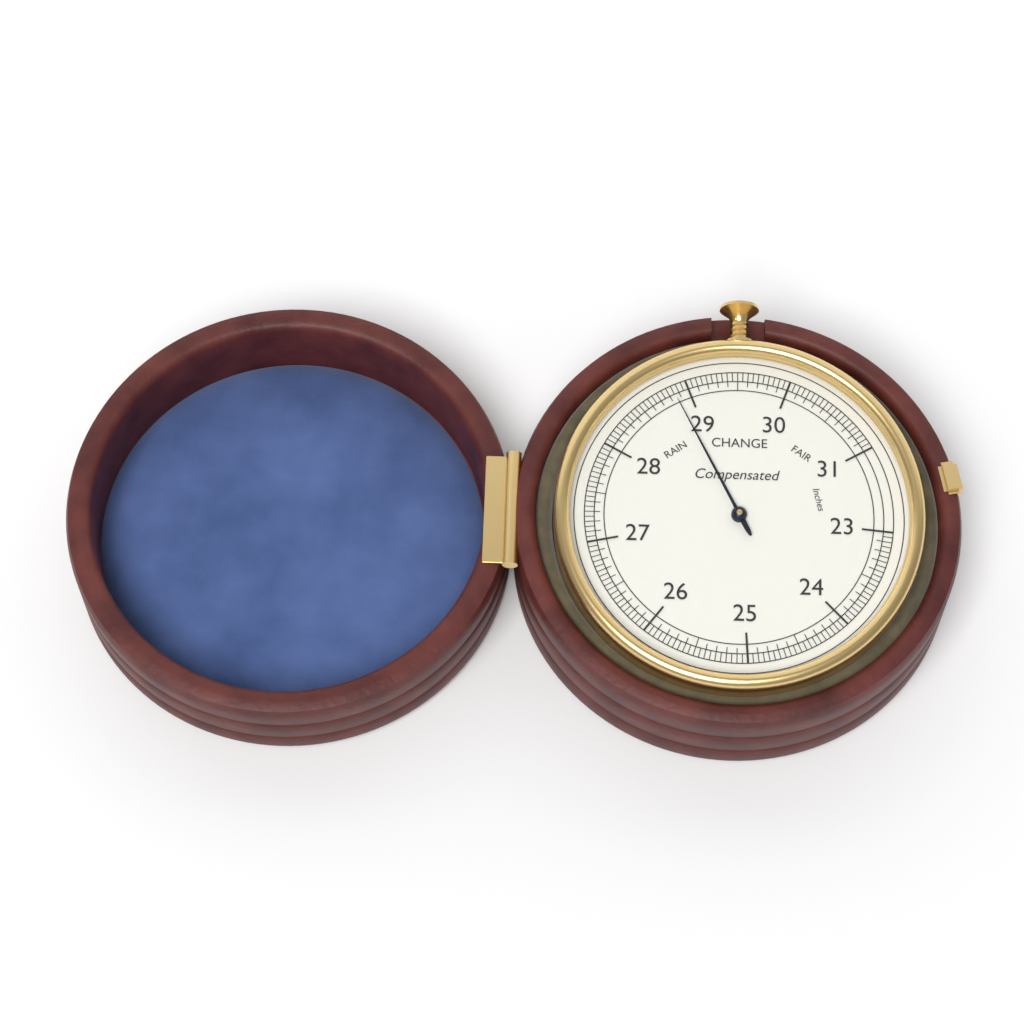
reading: 28.85 inches
